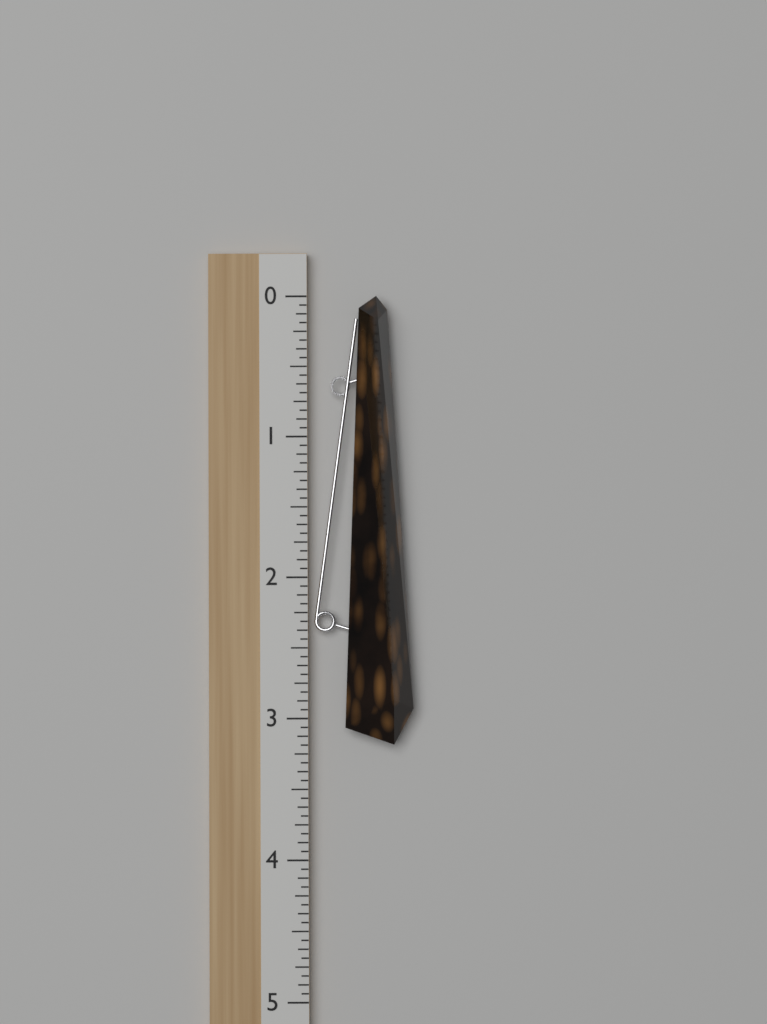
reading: 3.1875 (no unit)
